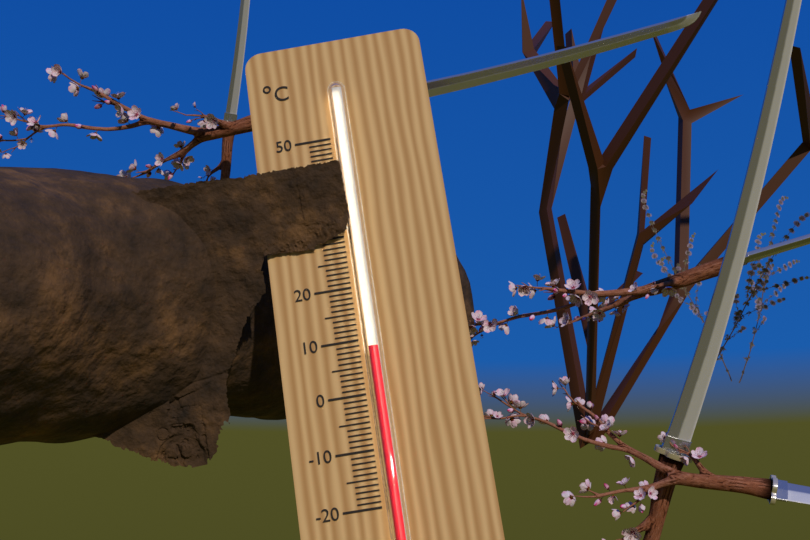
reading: 8 °C
